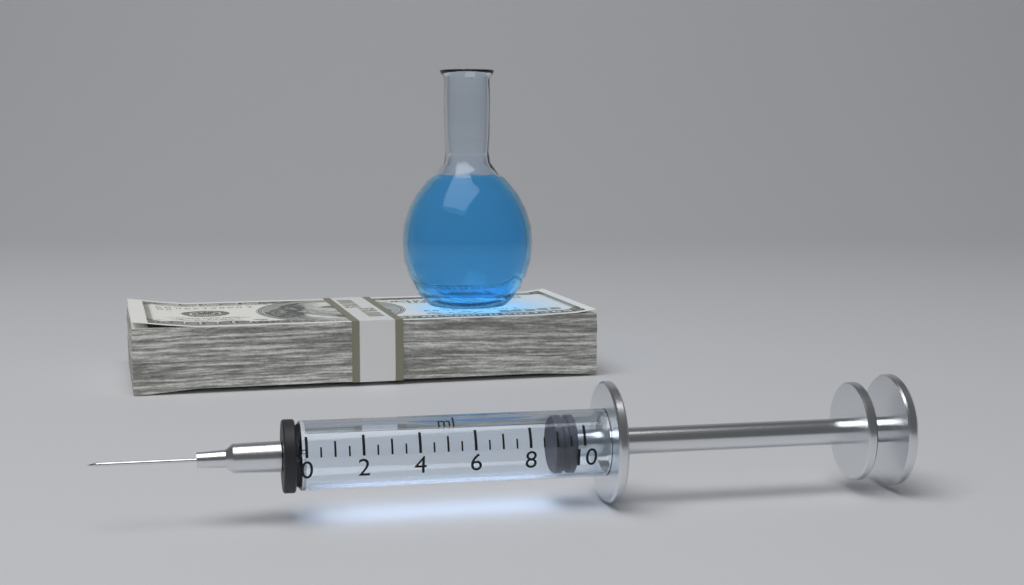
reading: 9.0 ml
